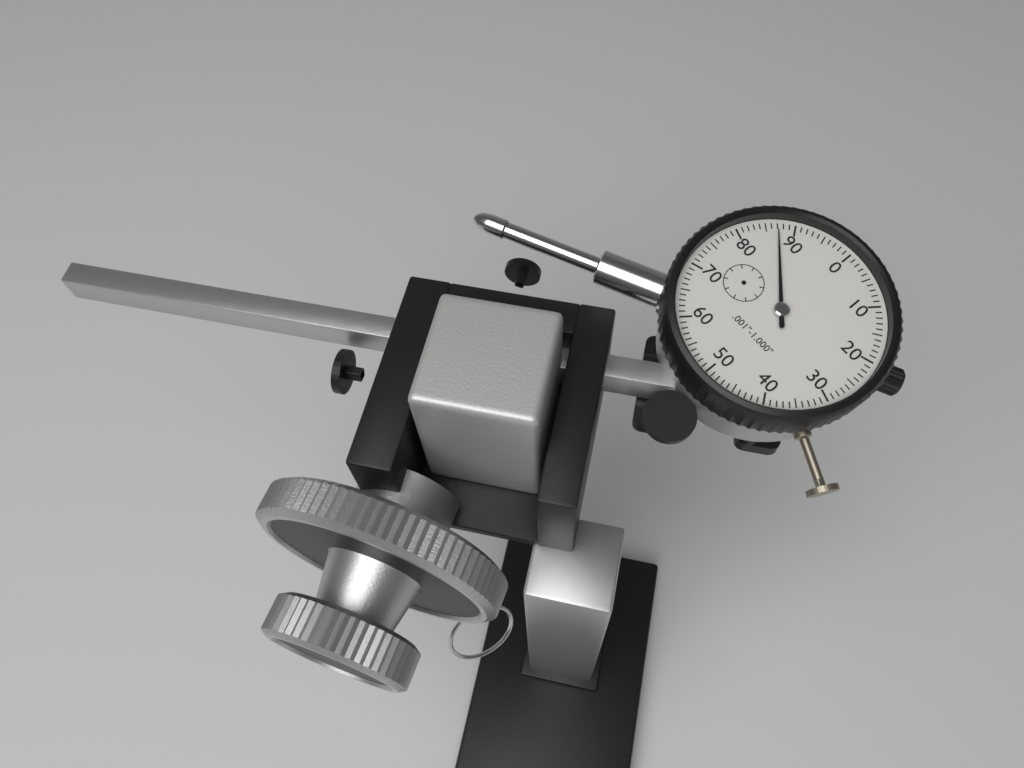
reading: 0.087 in
